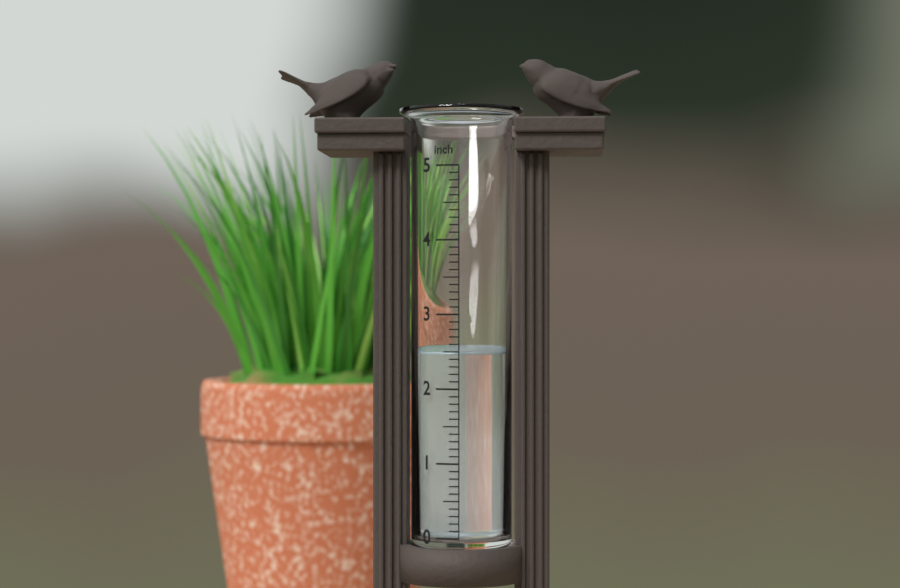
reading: 2.5 inch
